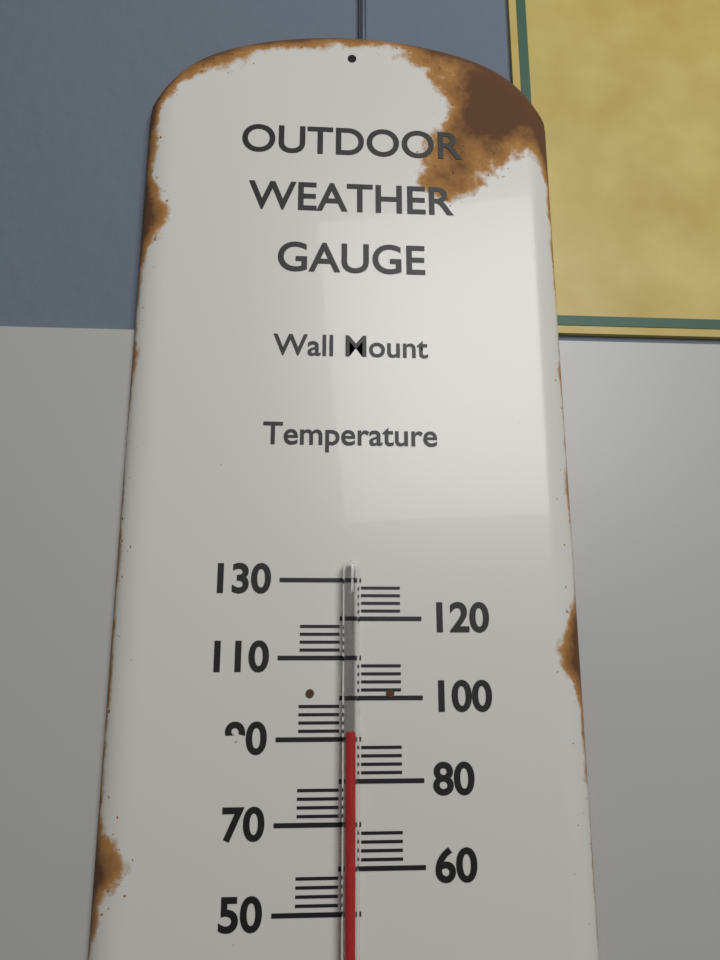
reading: 92 (no unit)
